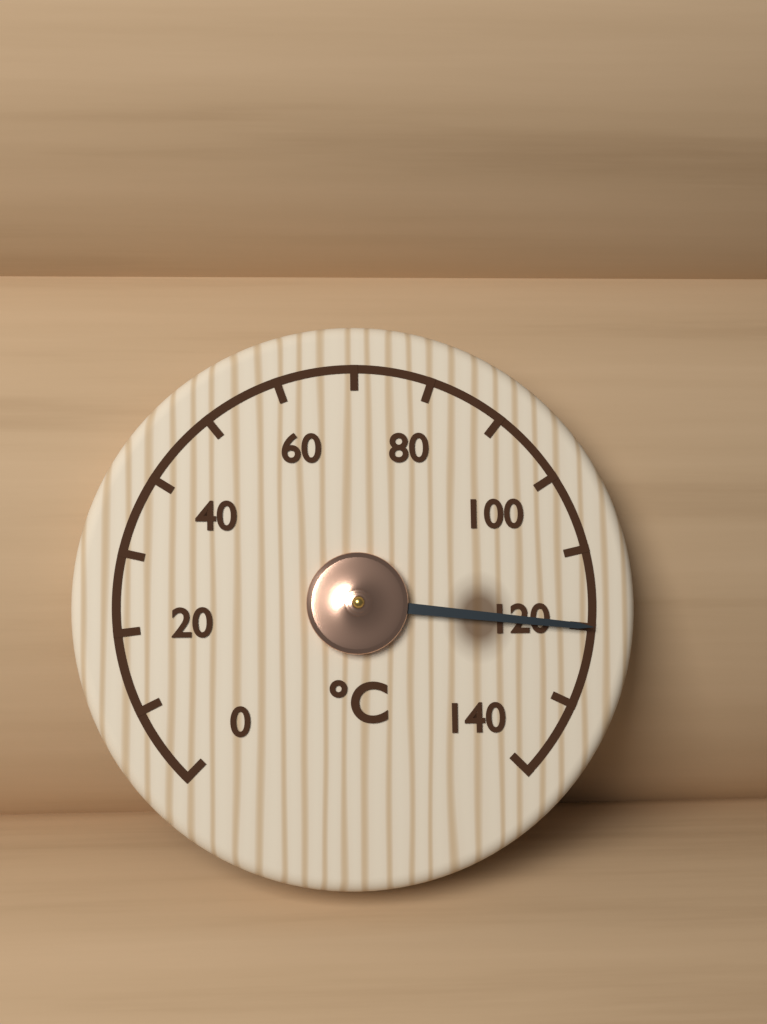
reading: 120 °C
